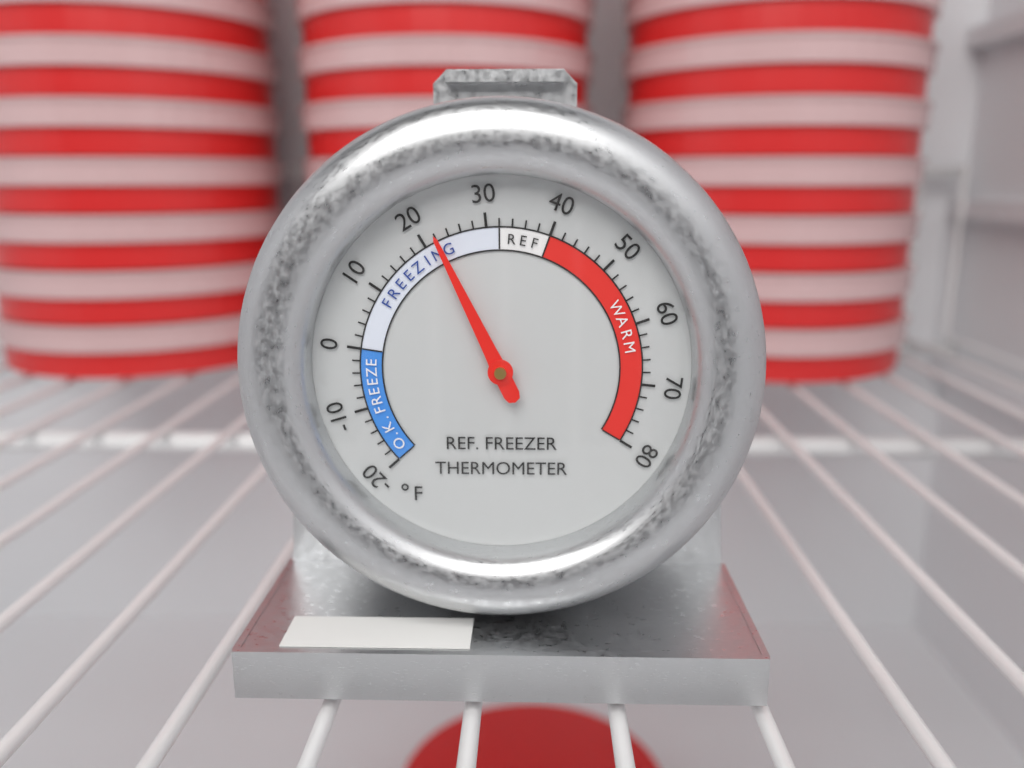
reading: 22 °F
